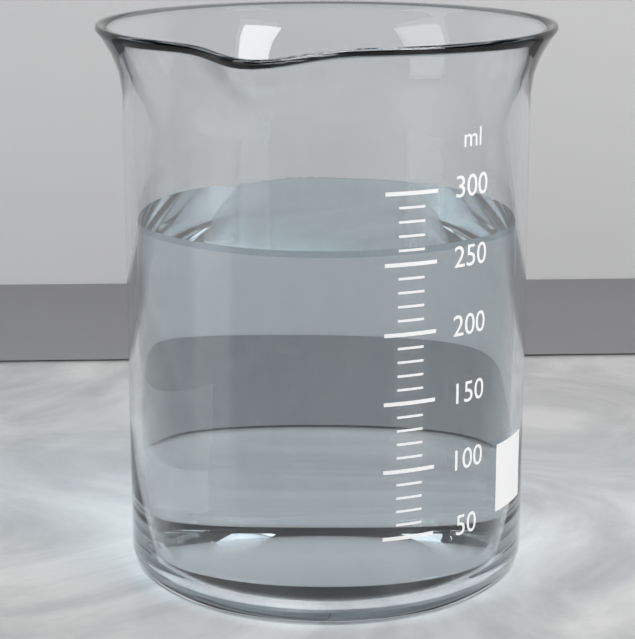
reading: 260 ml
